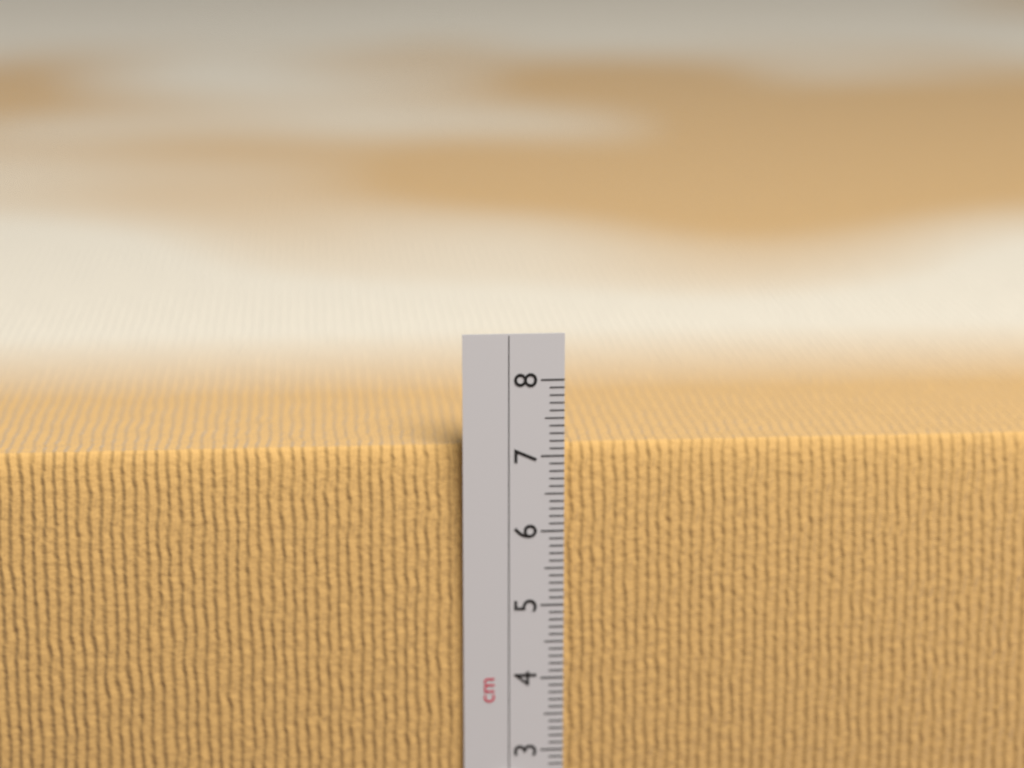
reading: 7.1 cm
